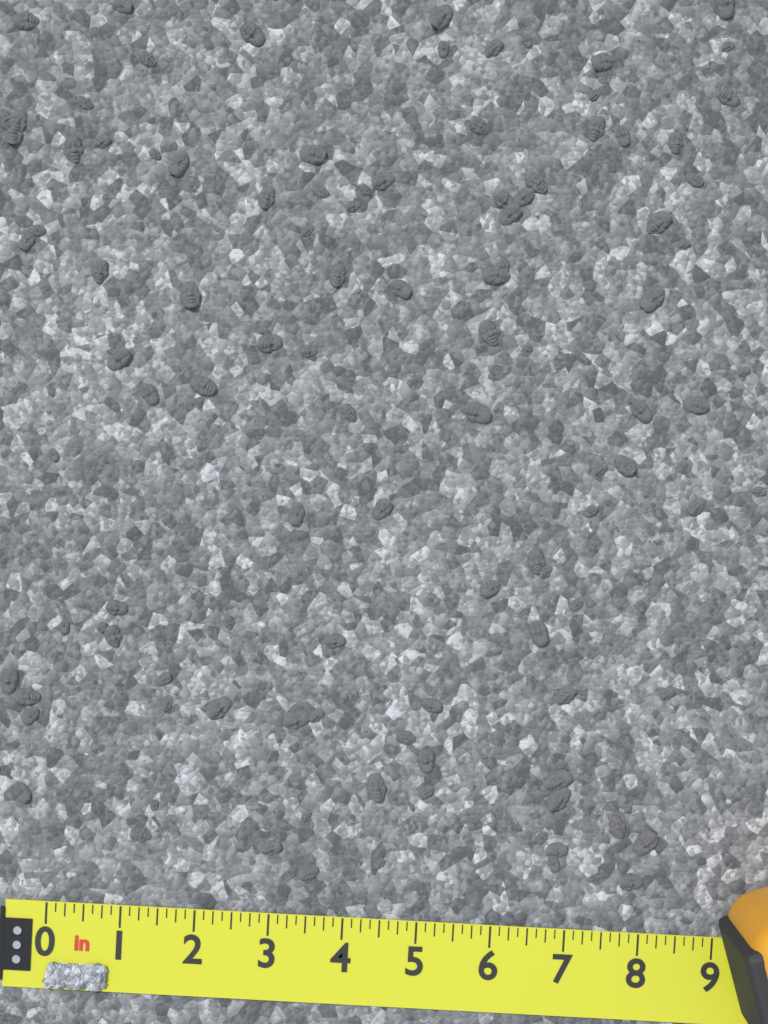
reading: 0.875 in
